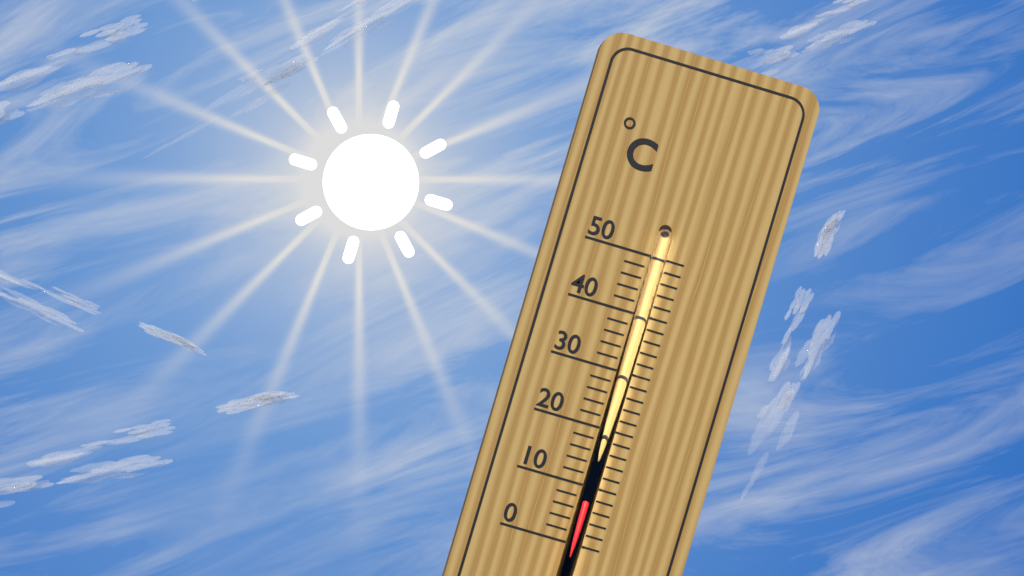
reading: 8 °C
